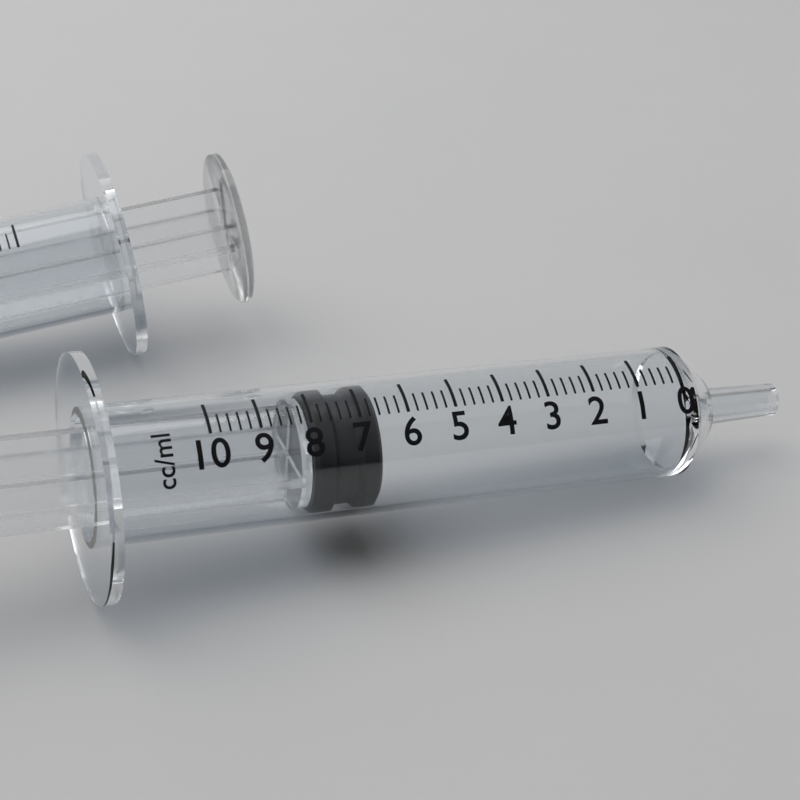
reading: 6.6 ml
